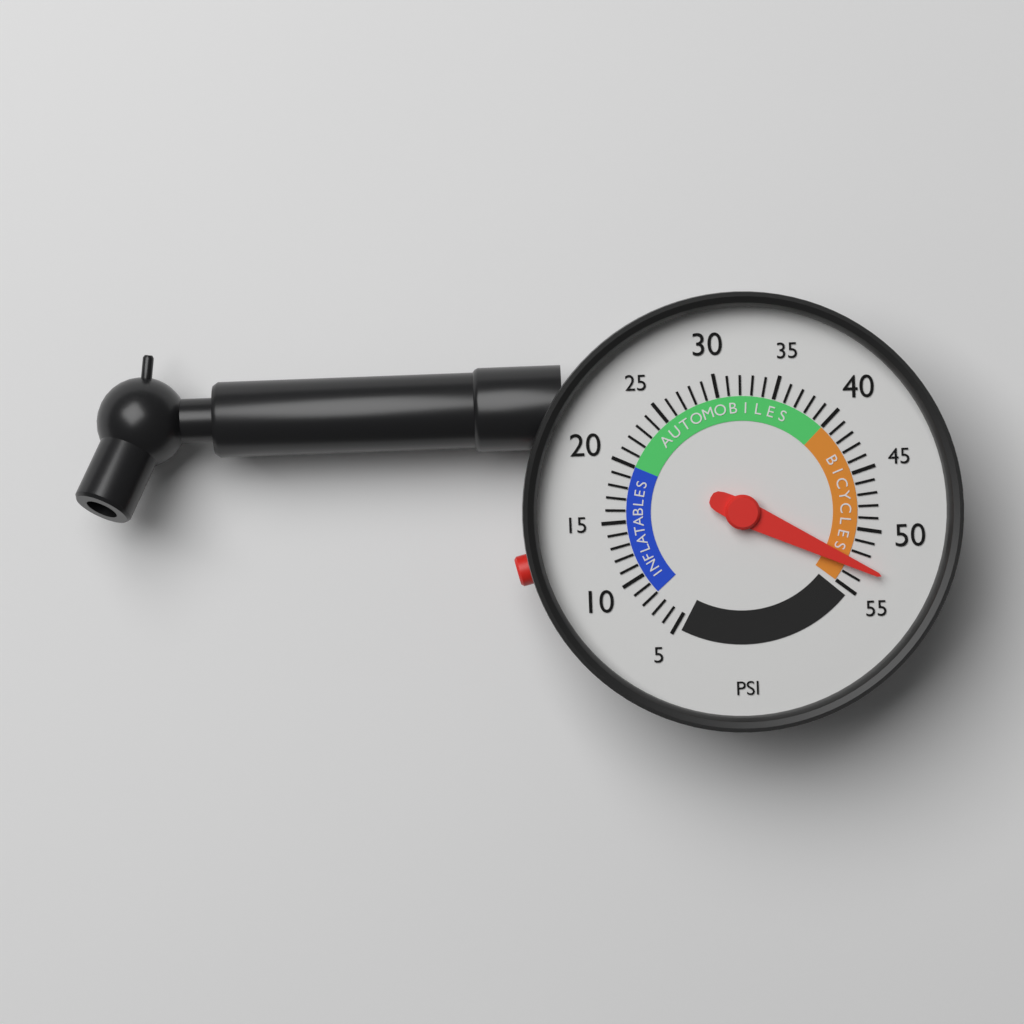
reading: 53 psi
